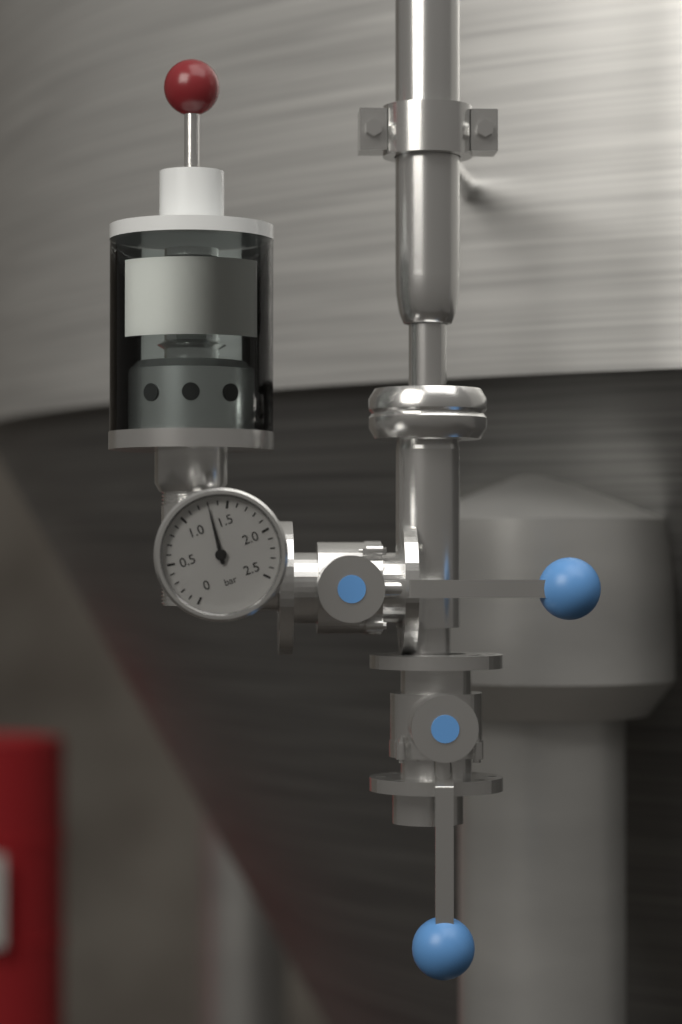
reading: 1.3 bar
